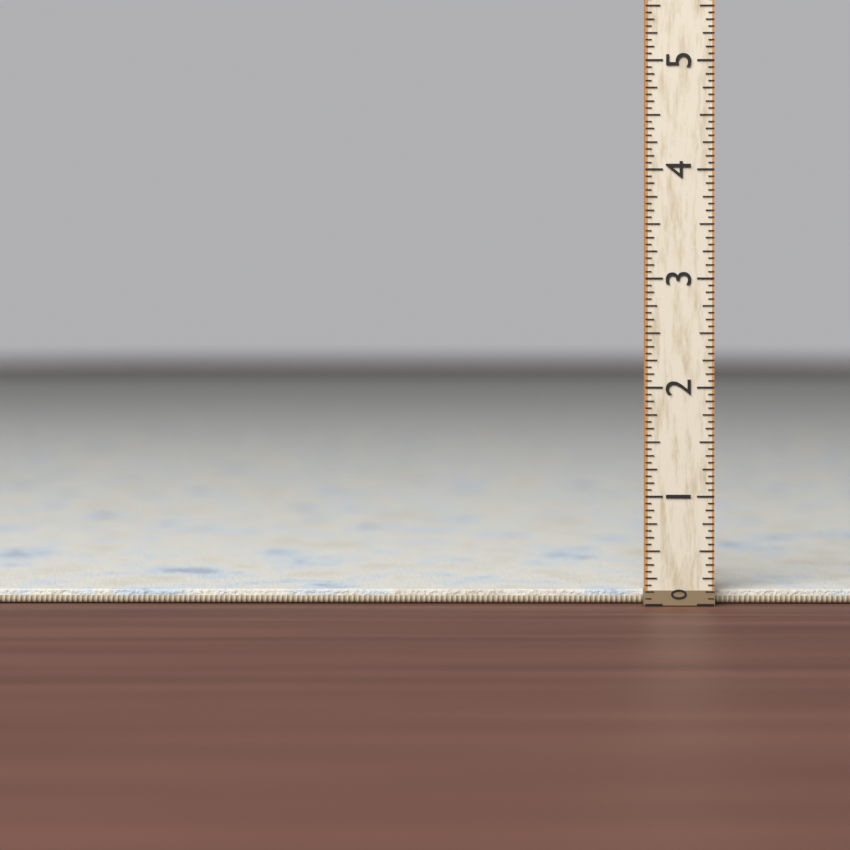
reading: 0.1250 (no unit)
